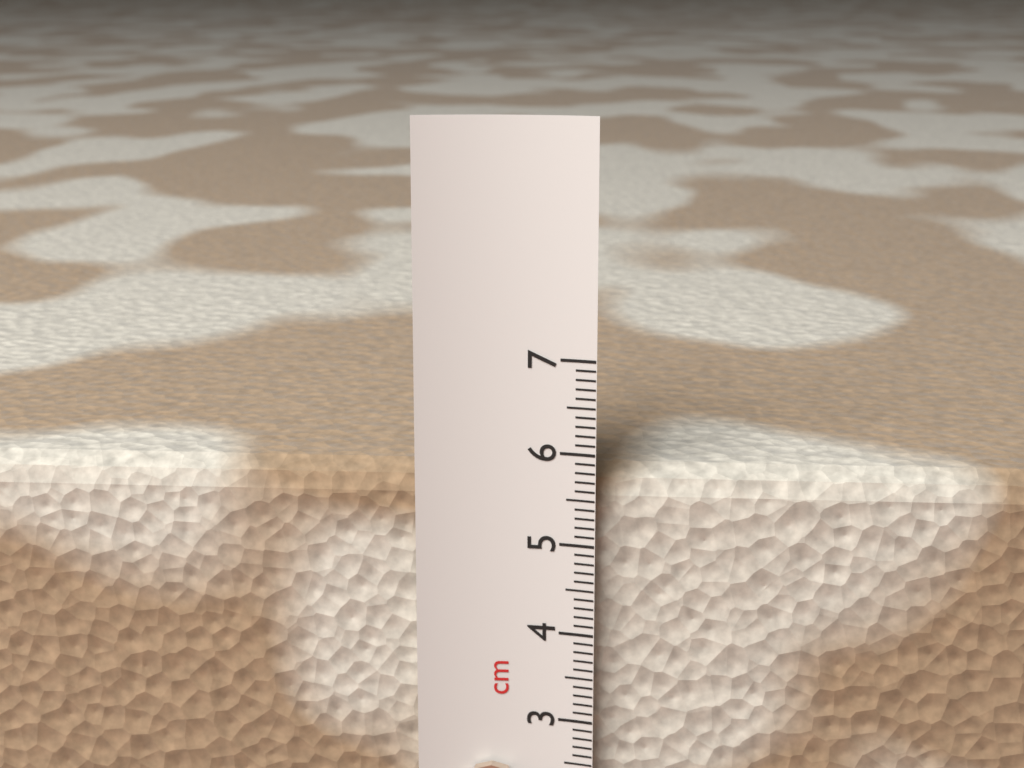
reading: 5.8 cm
